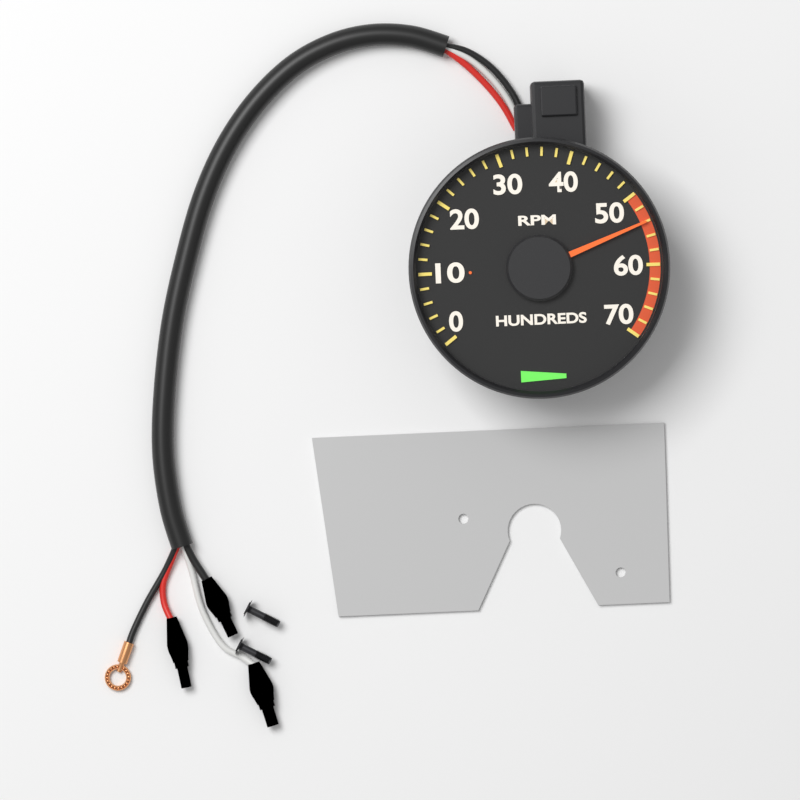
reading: 5400 RPM
